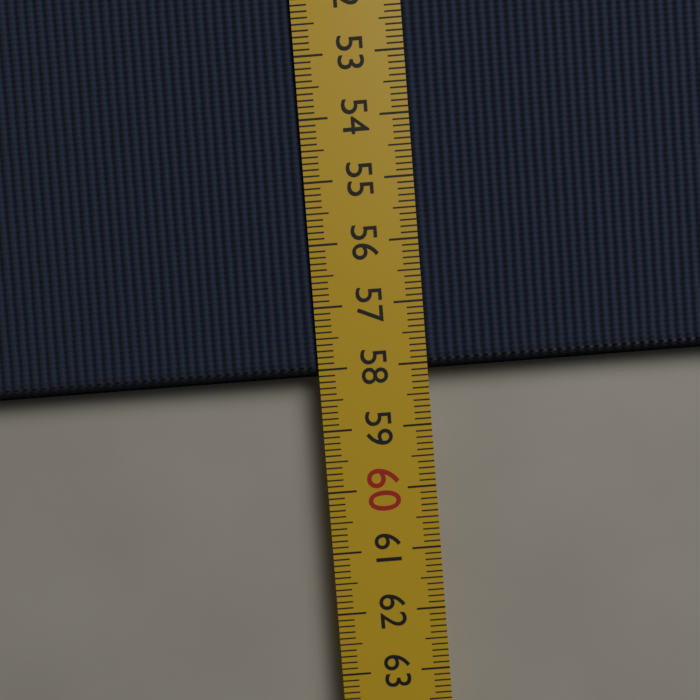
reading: 58.1 cm
